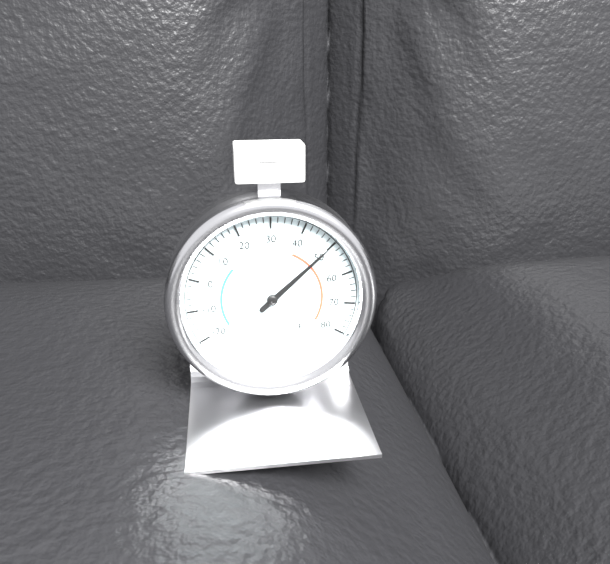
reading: 50 °F
